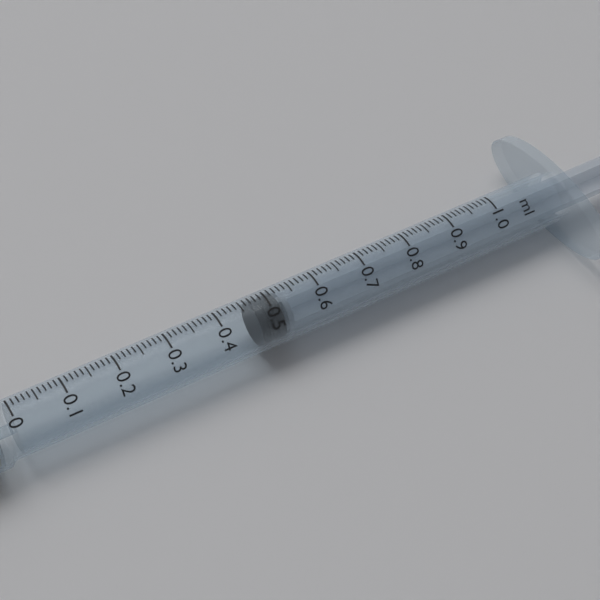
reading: 0.47 ml
